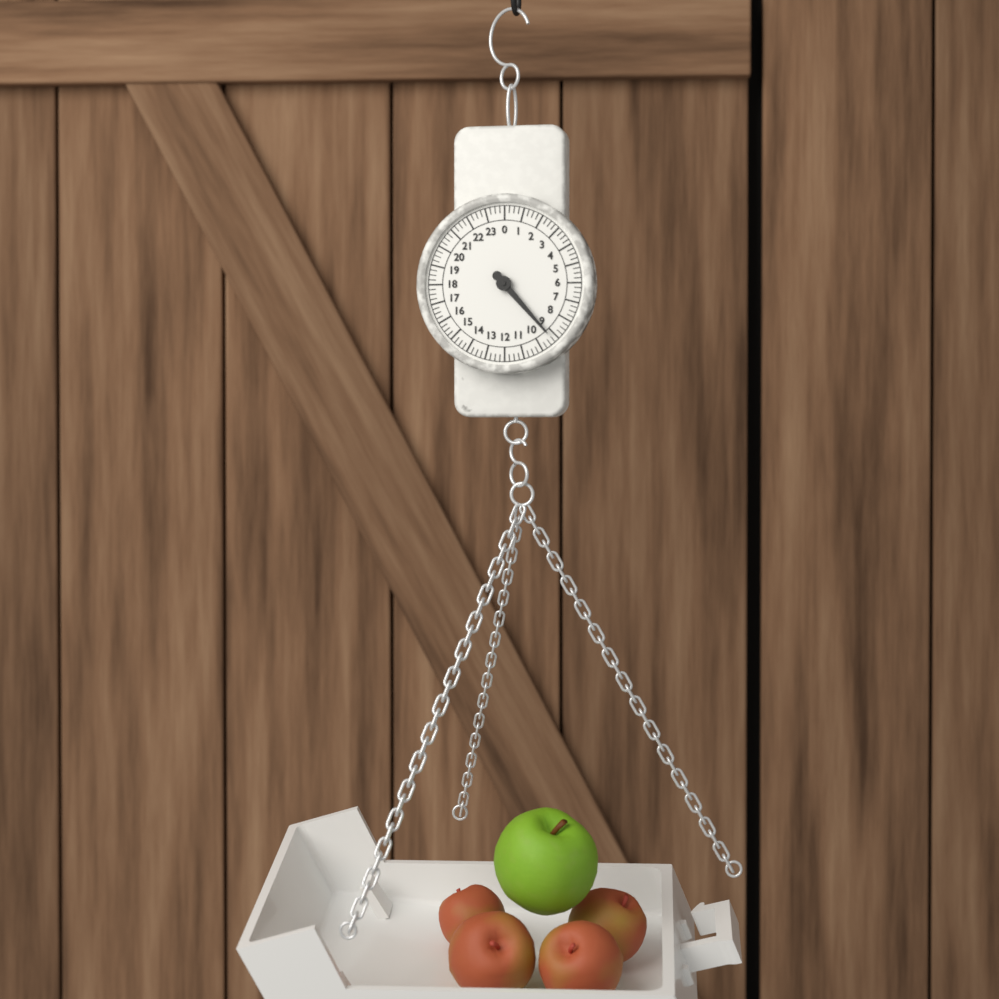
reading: 9.25 (no unit)
